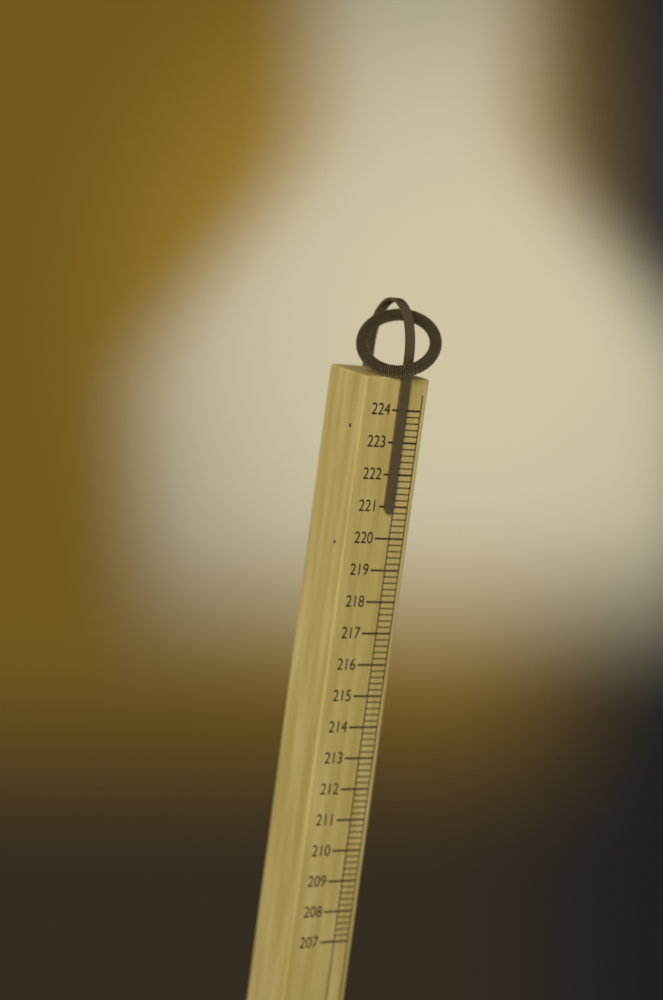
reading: 220.8 (no unit)
